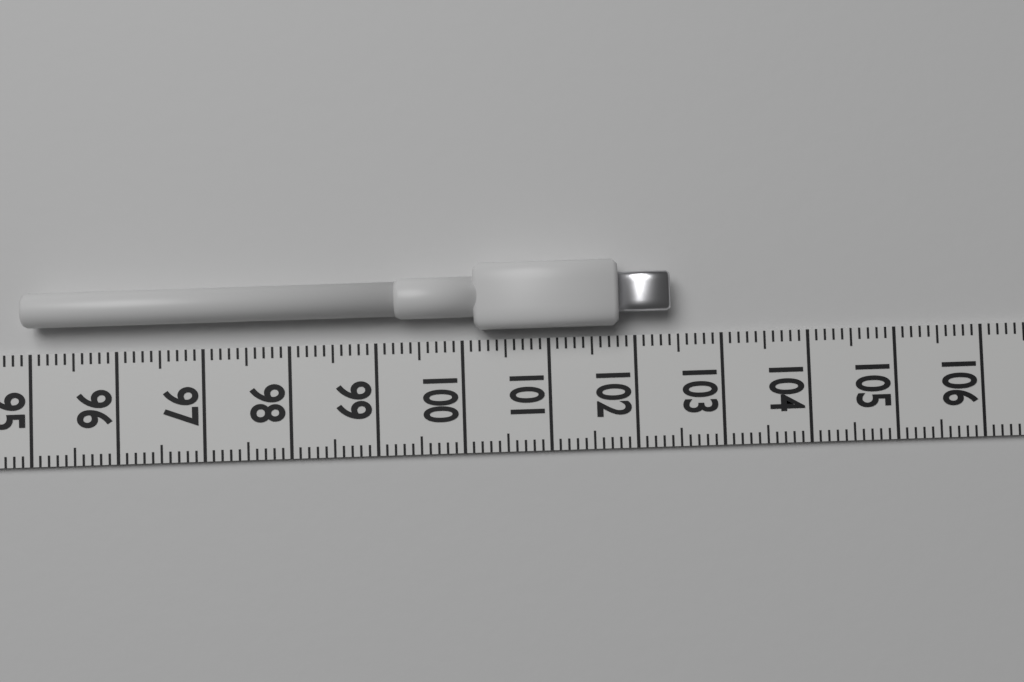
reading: 102.4 (no unit)
